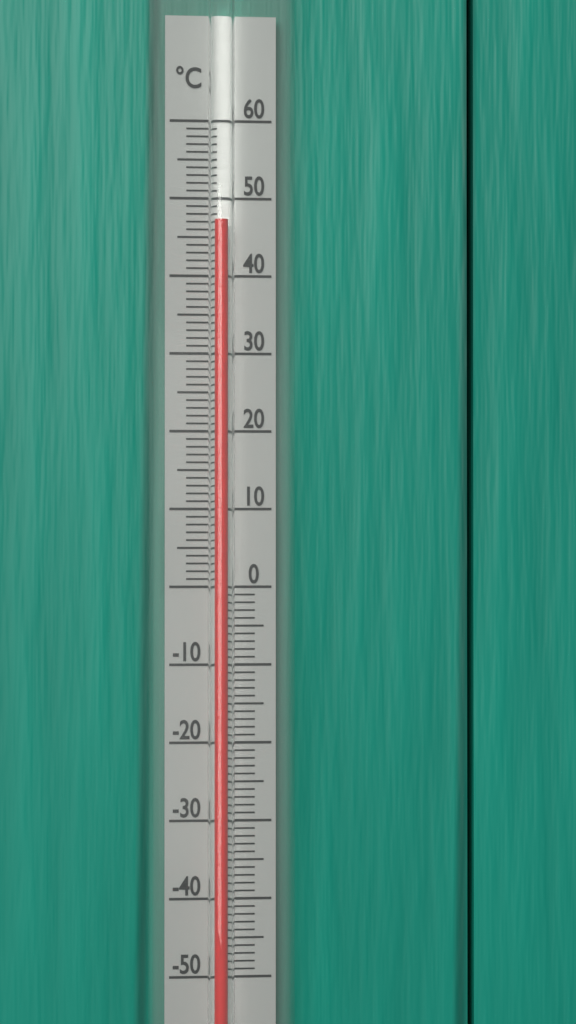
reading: 47 °C
